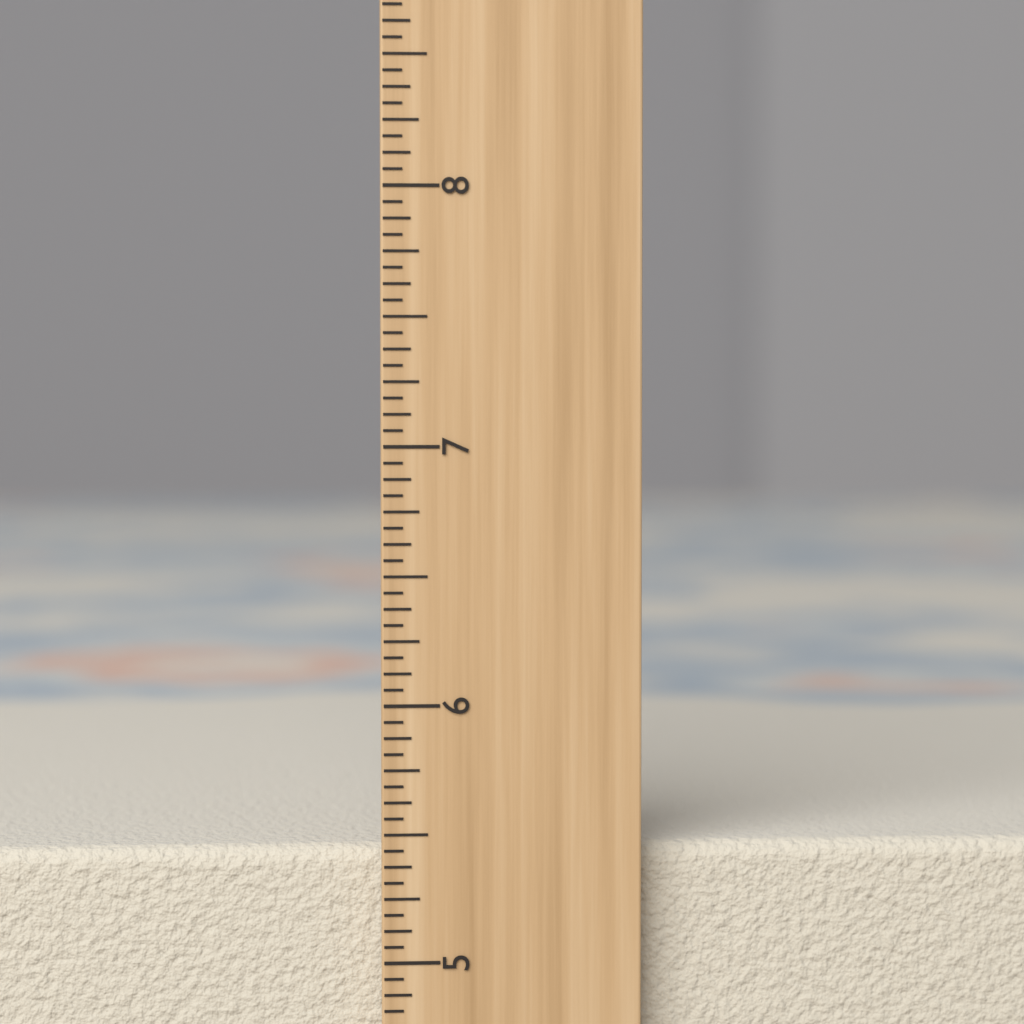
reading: 5.4375 inch
